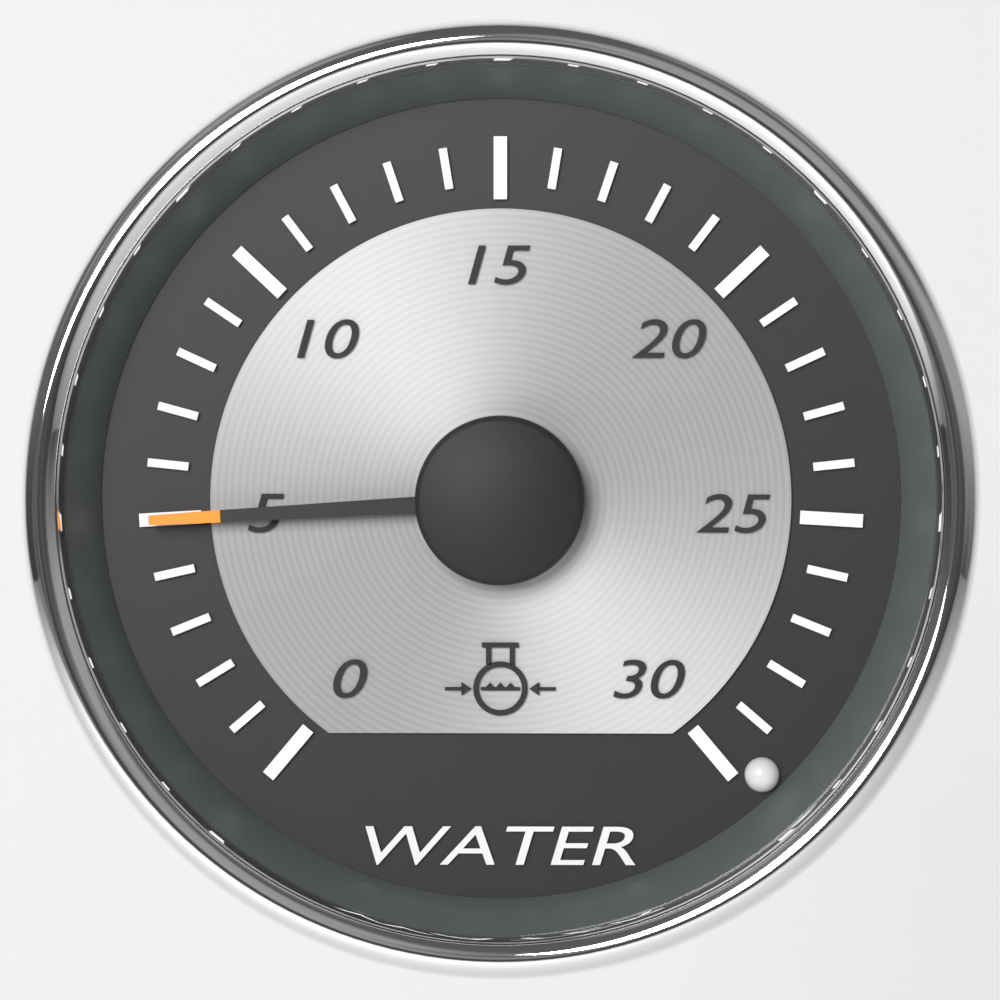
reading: 5 (no unit)
